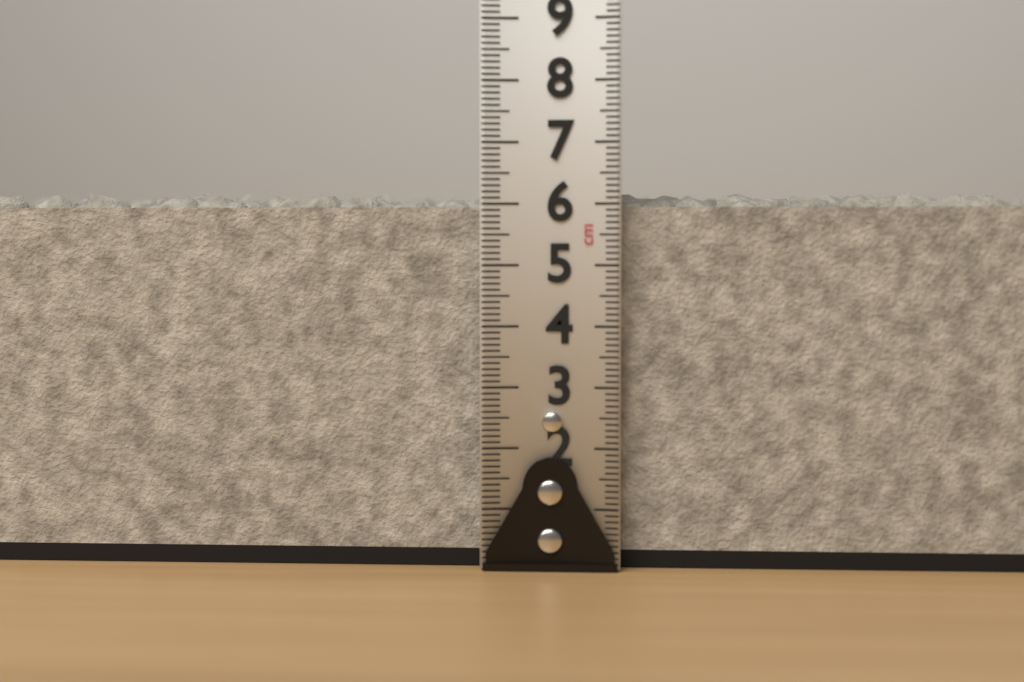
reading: 6.3 cm
